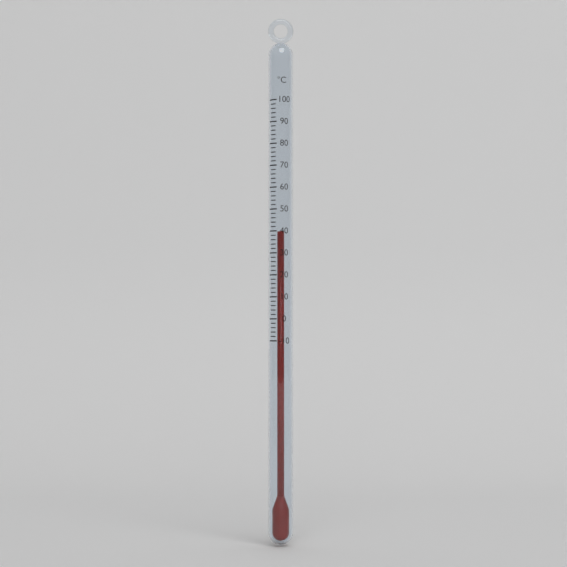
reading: 40 °C
